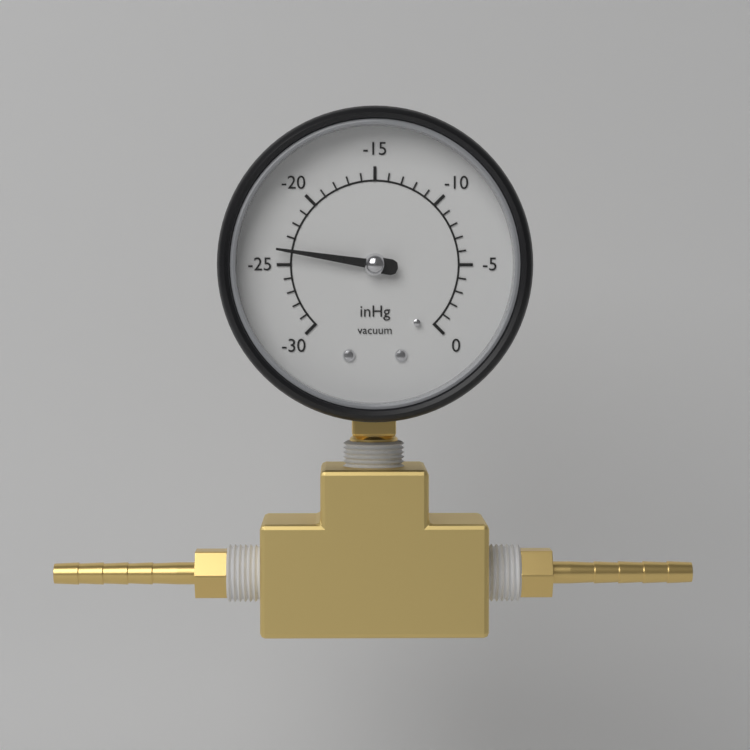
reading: -24 inHg
